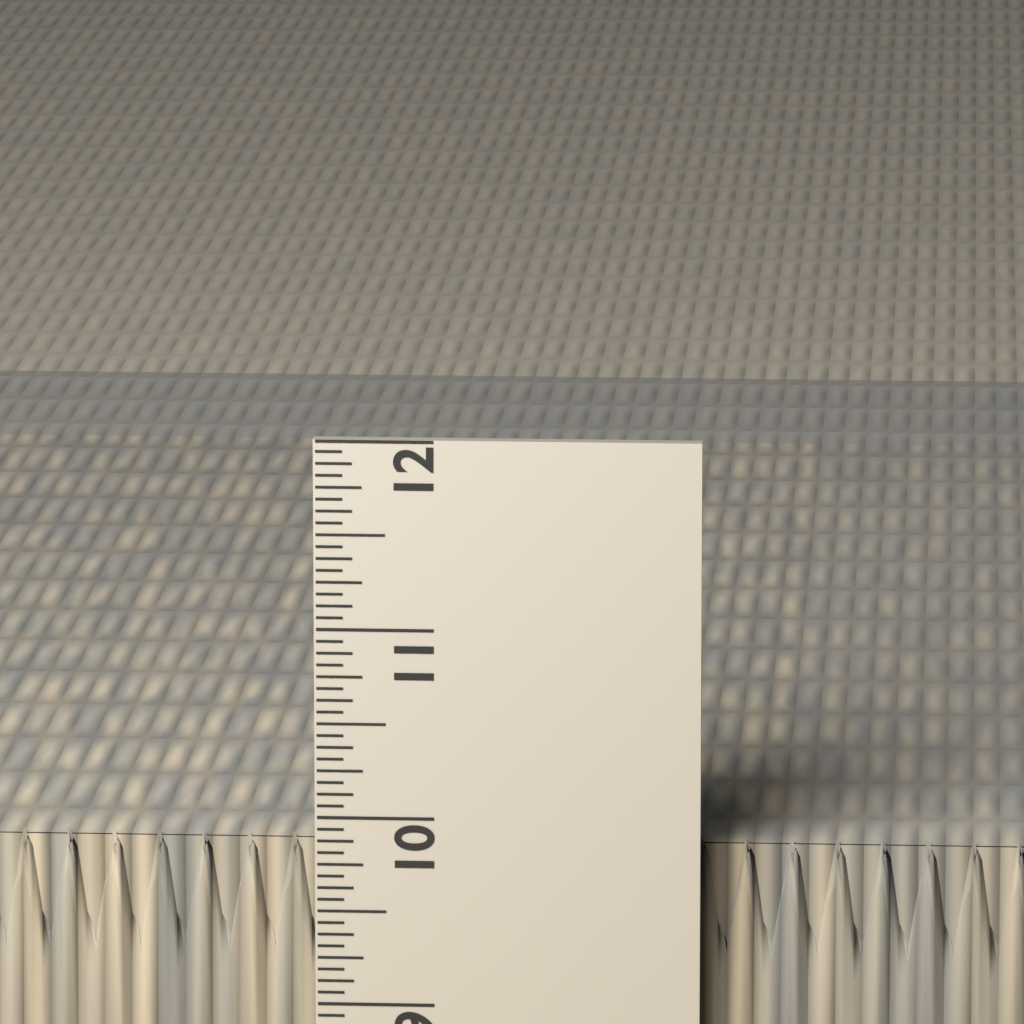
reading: 9.8750 in
